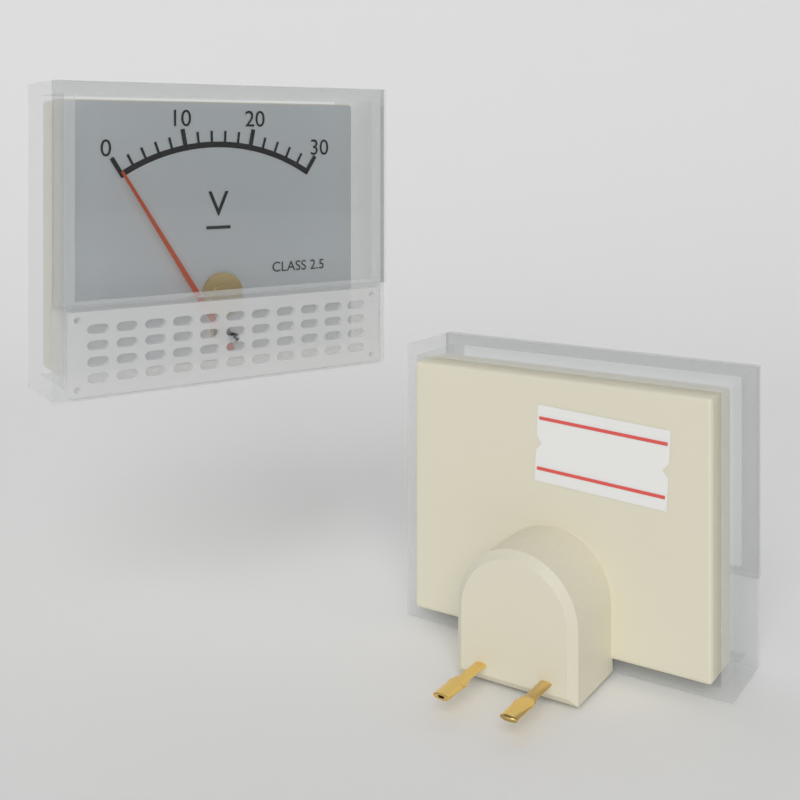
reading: 0 V
